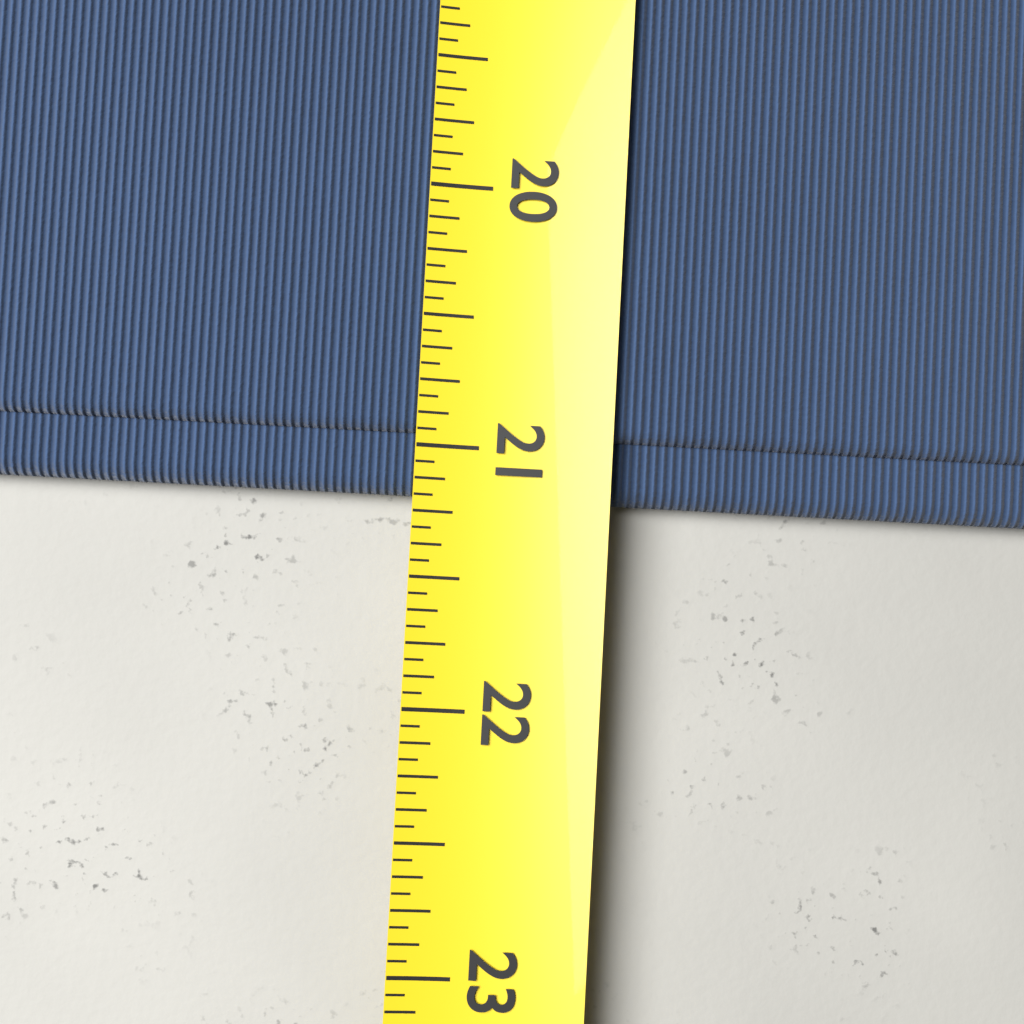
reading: 21.1875 (no unit)
